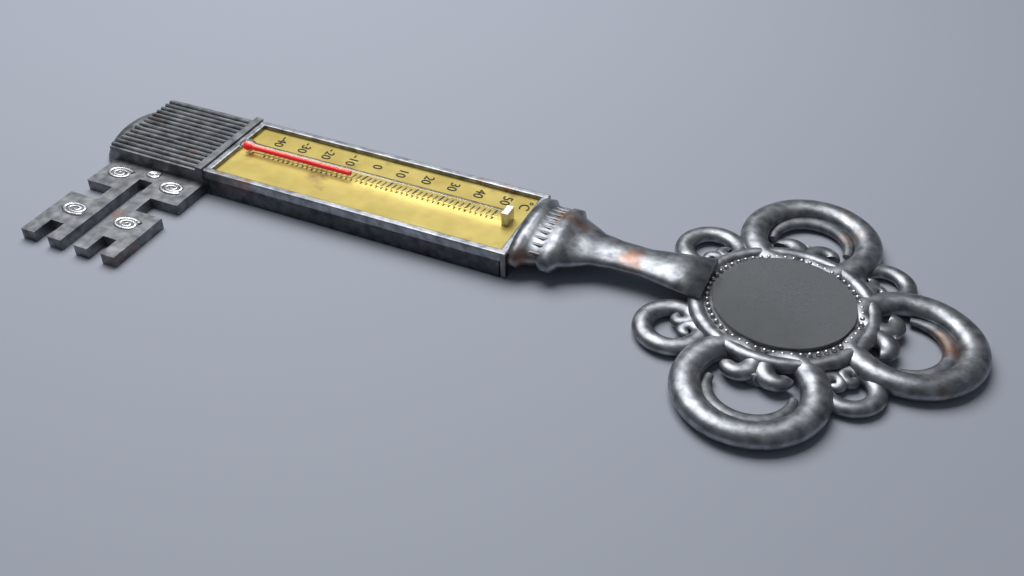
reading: -4 °C
